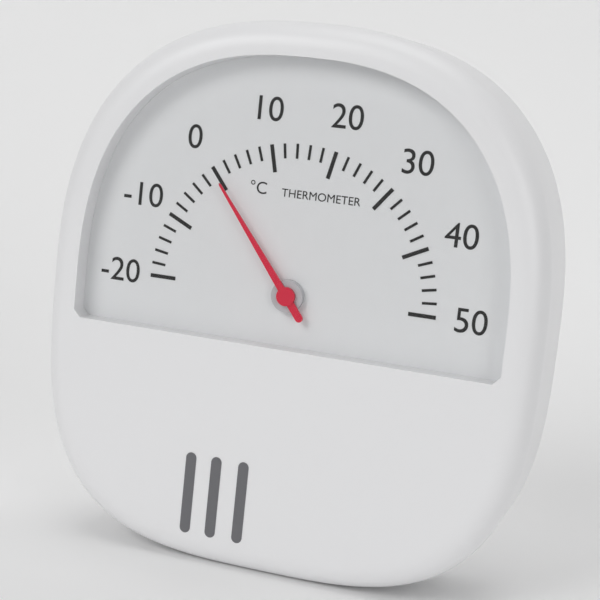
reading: 0 °C
